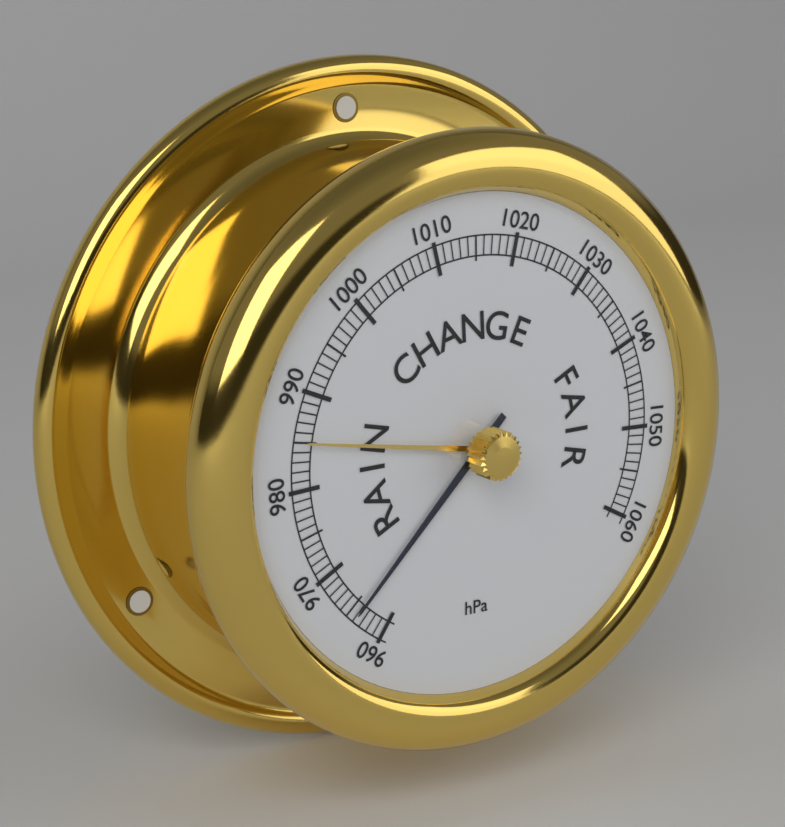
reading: 964 hPa
